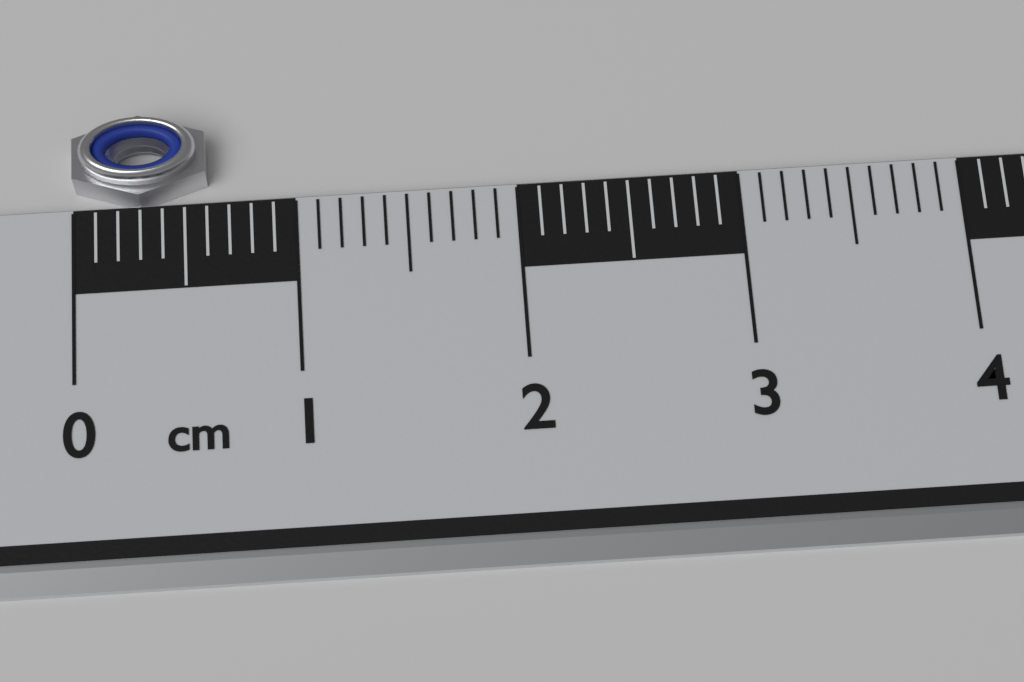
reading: 0.6 cm
